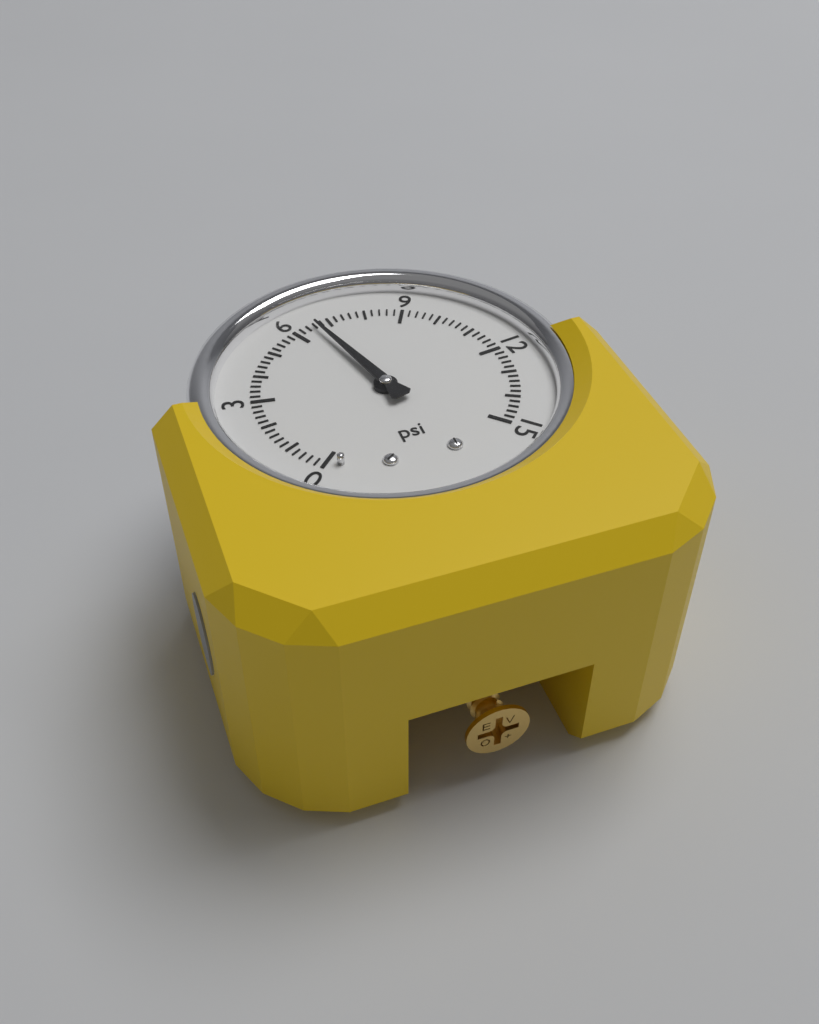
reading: 6.6 psi
